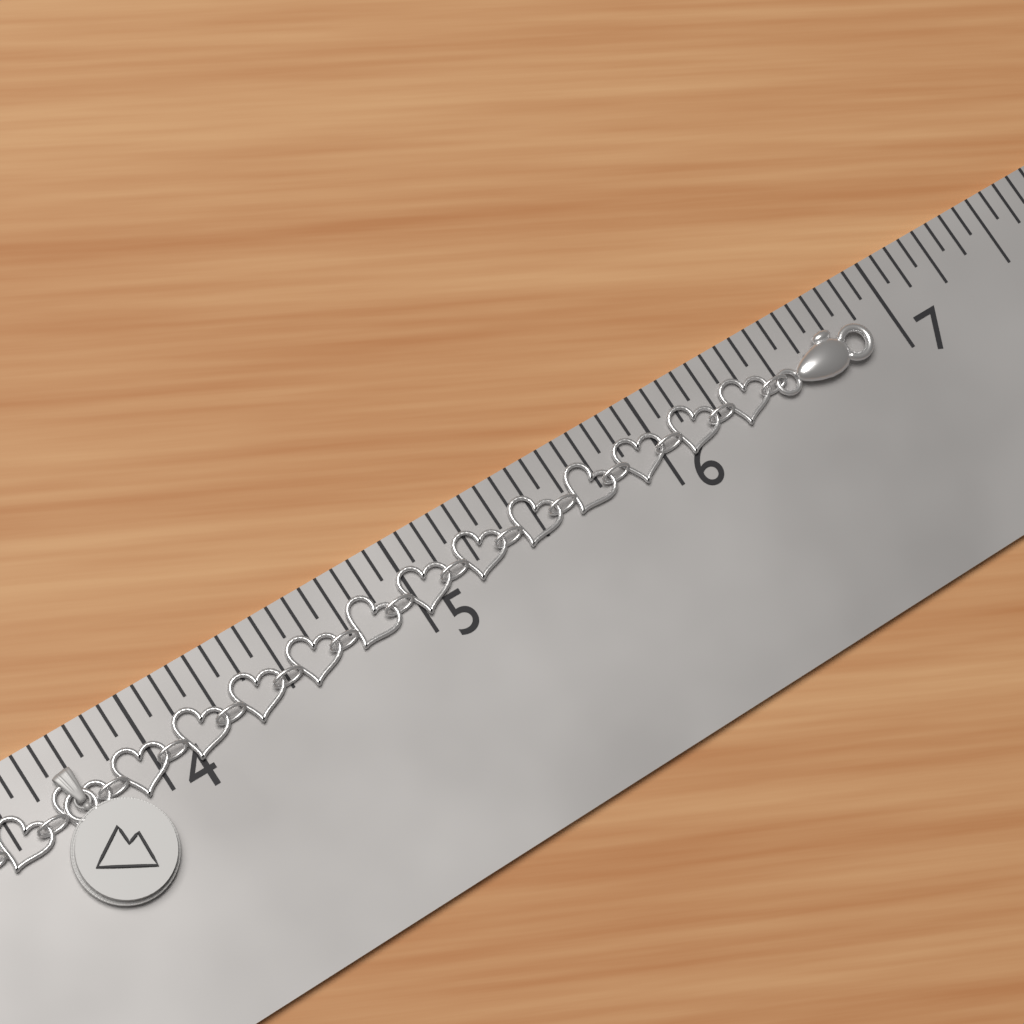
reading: 6.8750 in
